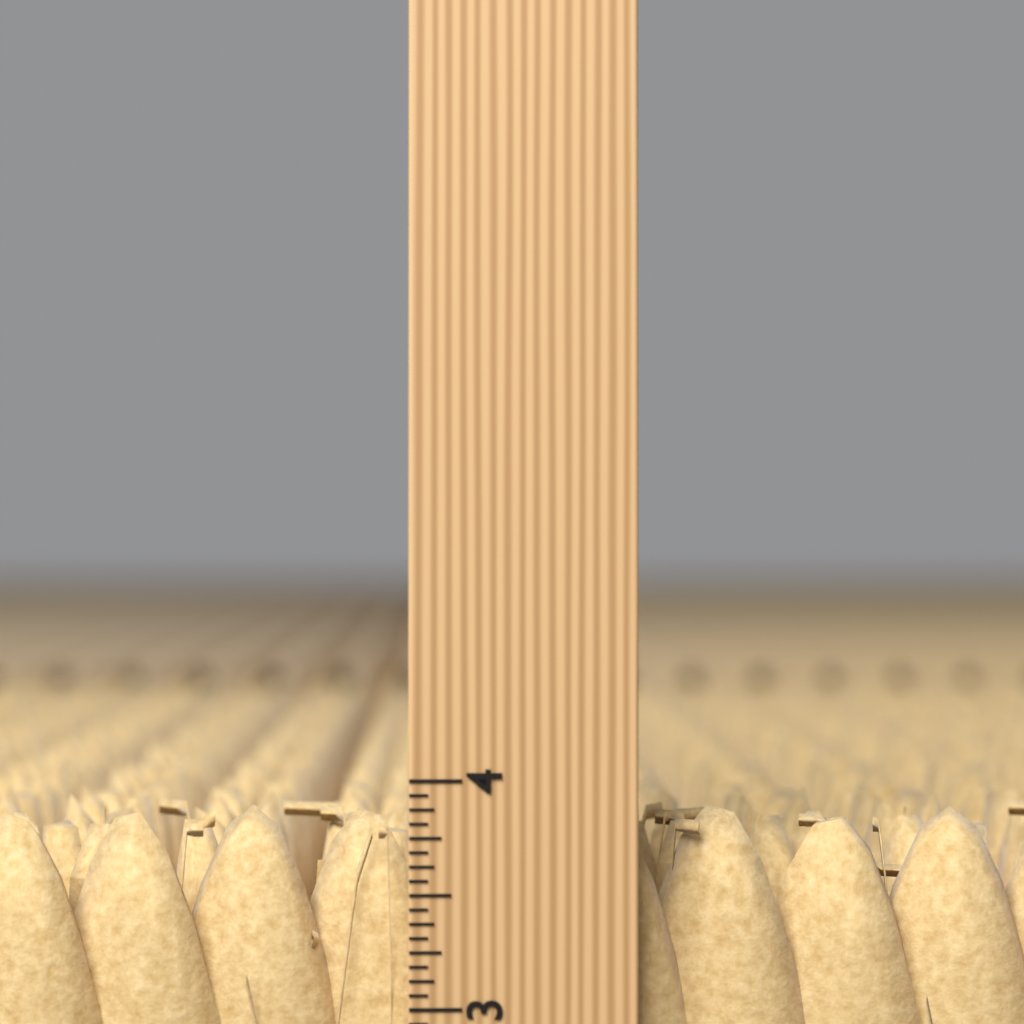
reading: 3.8750 inch
